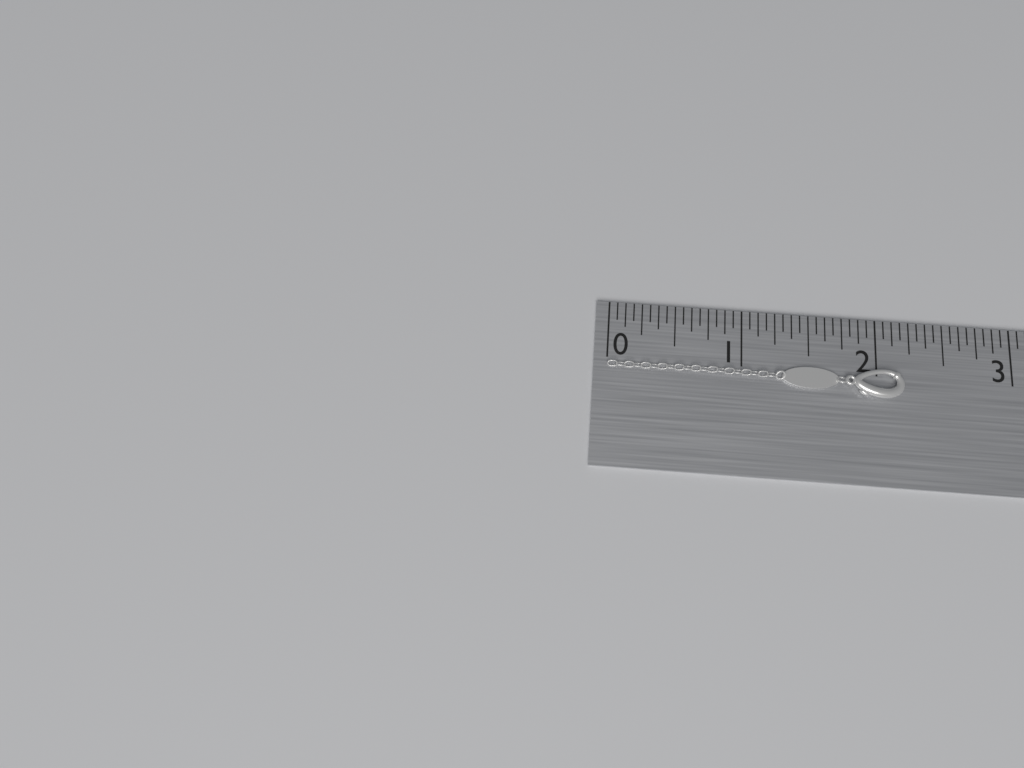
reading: 2.1875 in
